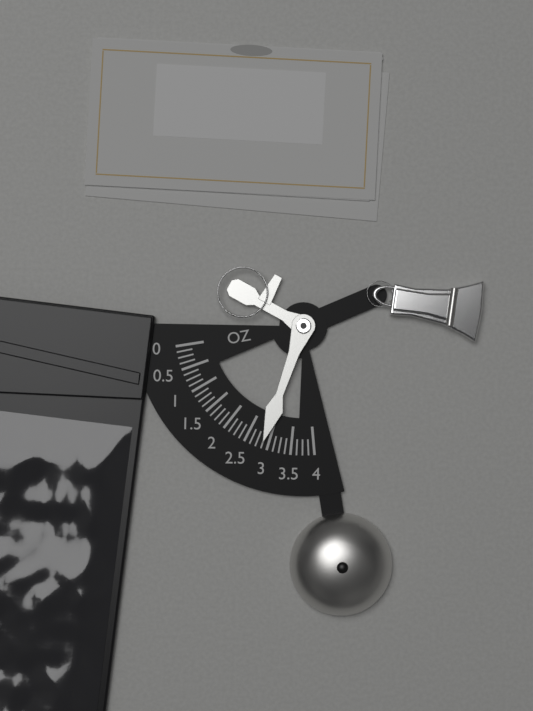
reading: 2.875 oz
